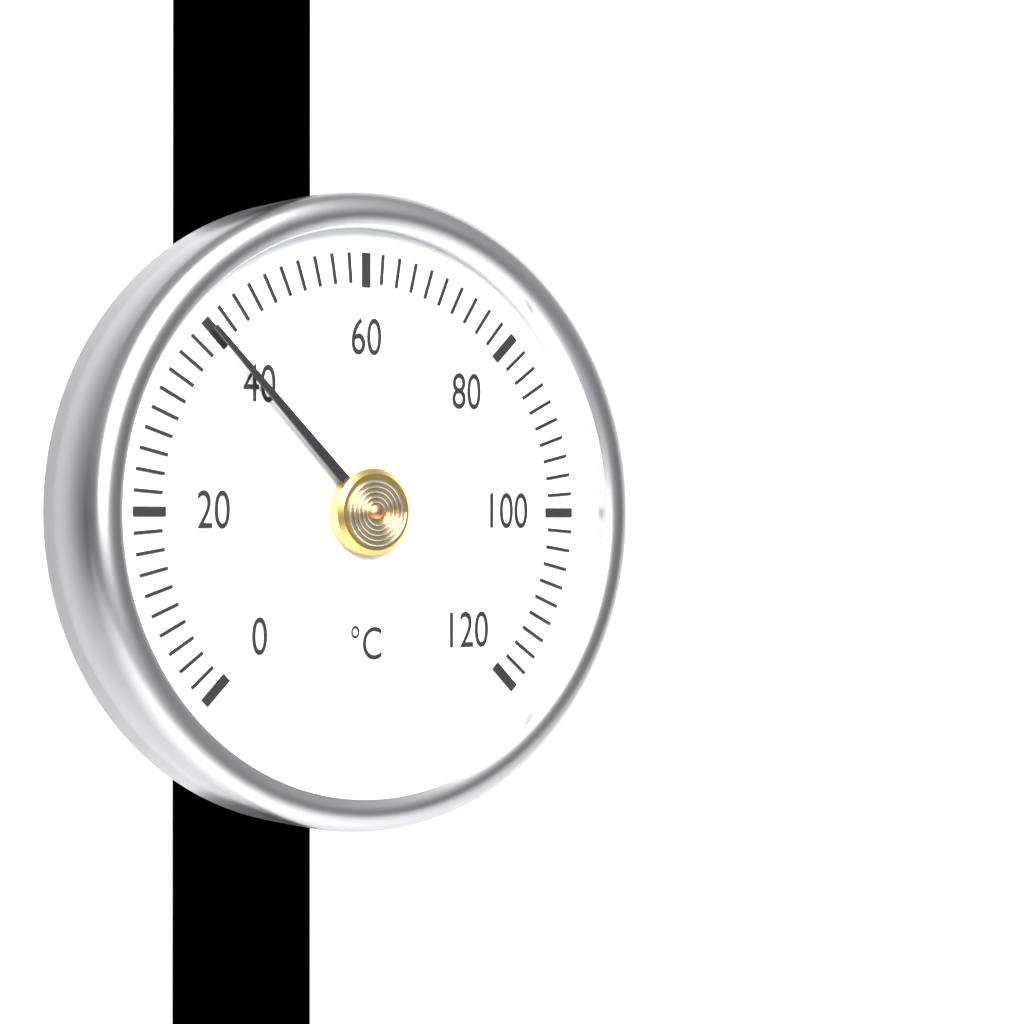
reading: 40 °C
